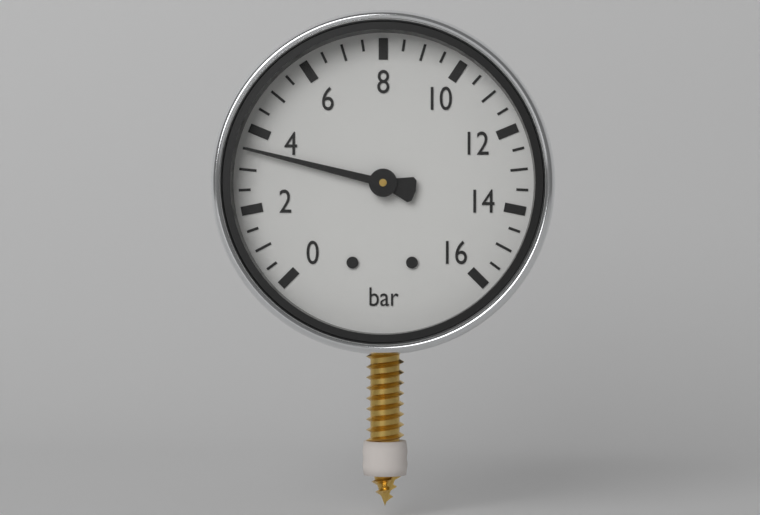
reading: 3.5 bar
